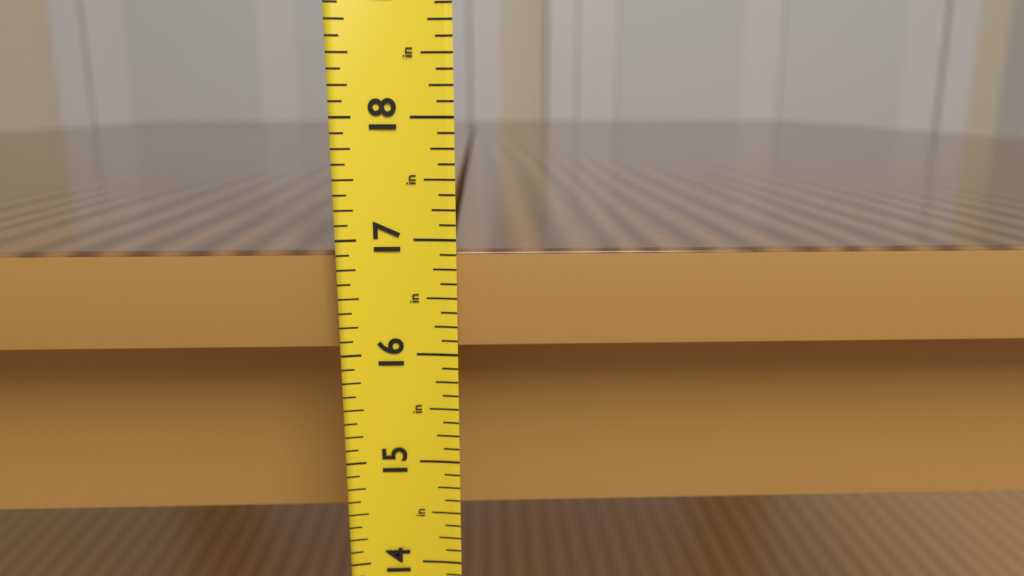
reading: 16.875 in
